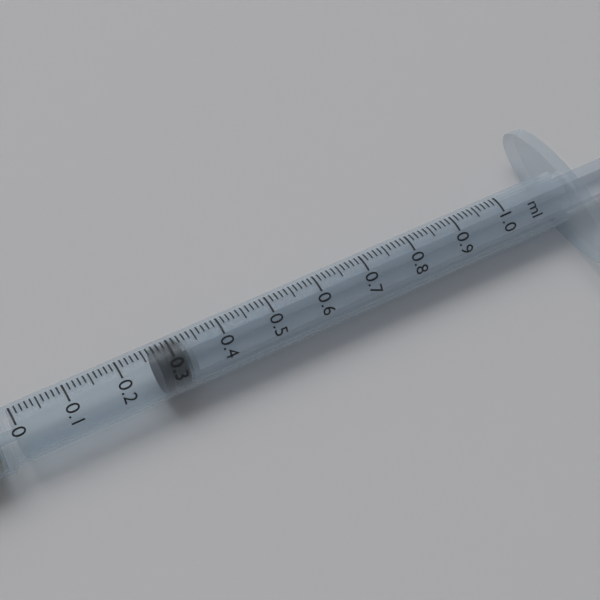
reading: 0.27 ml
